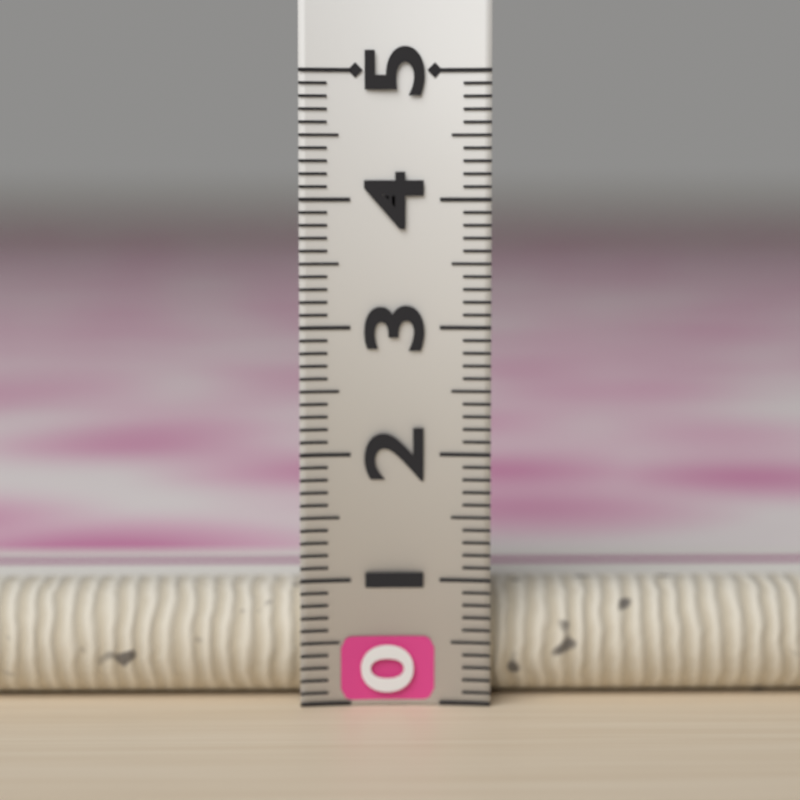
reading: 0.9 (no unit)
